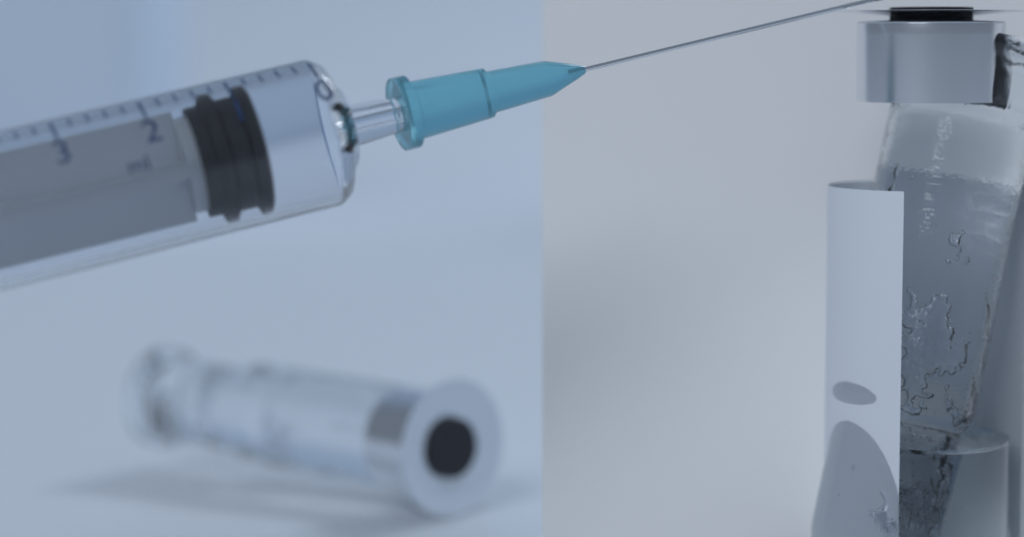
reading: 0.8 ml
